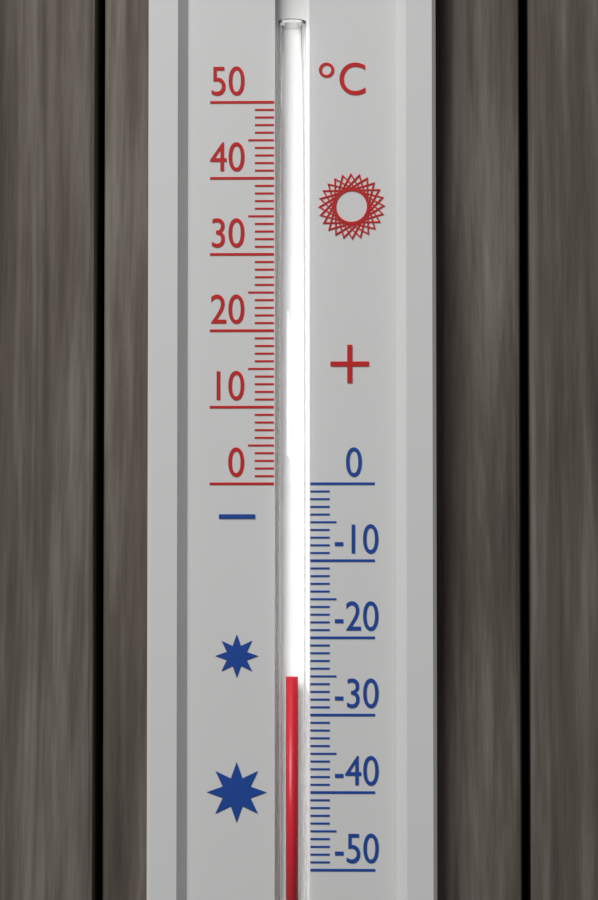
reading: -25 °C
